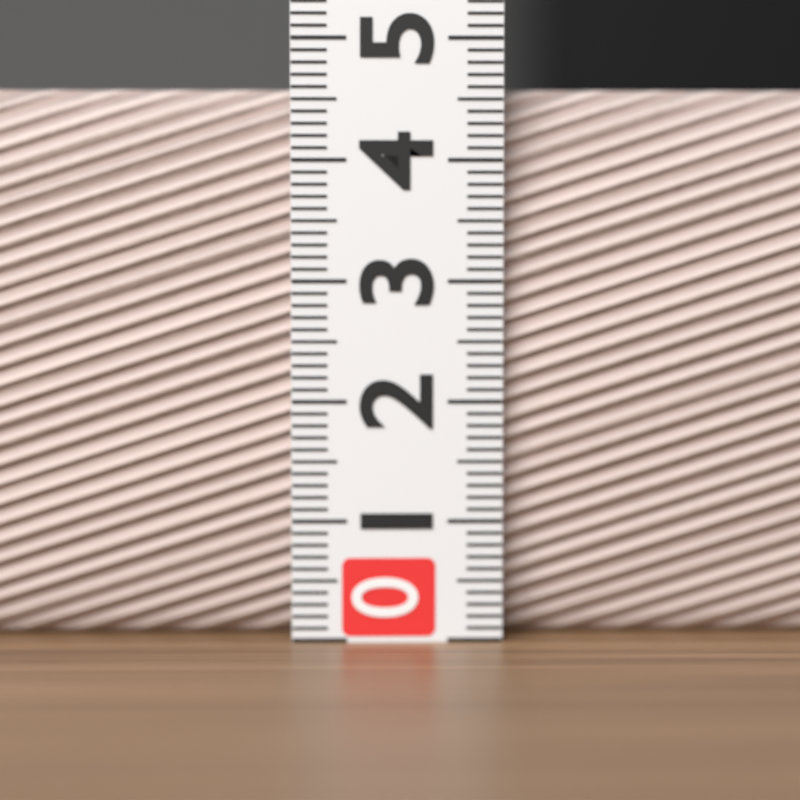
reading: 4.6 (no unit)
